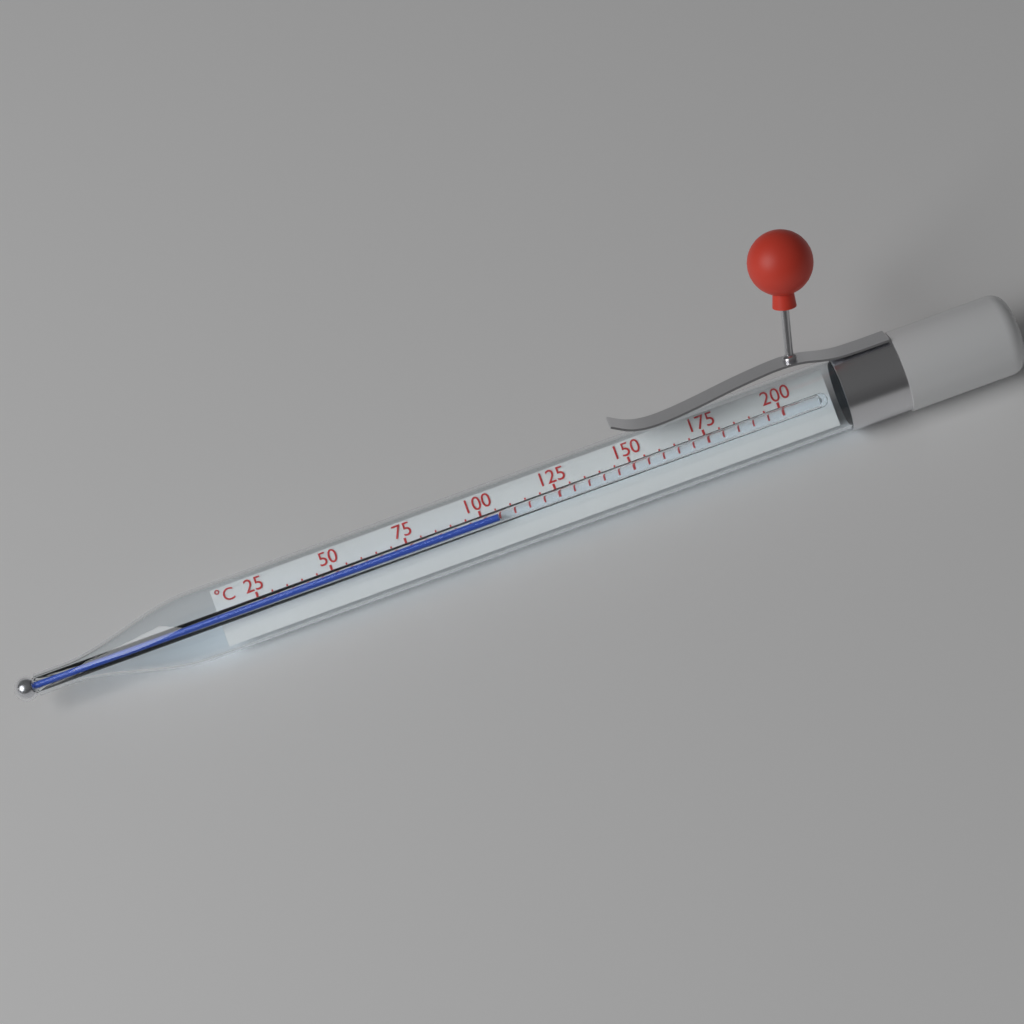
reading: 105 °C
